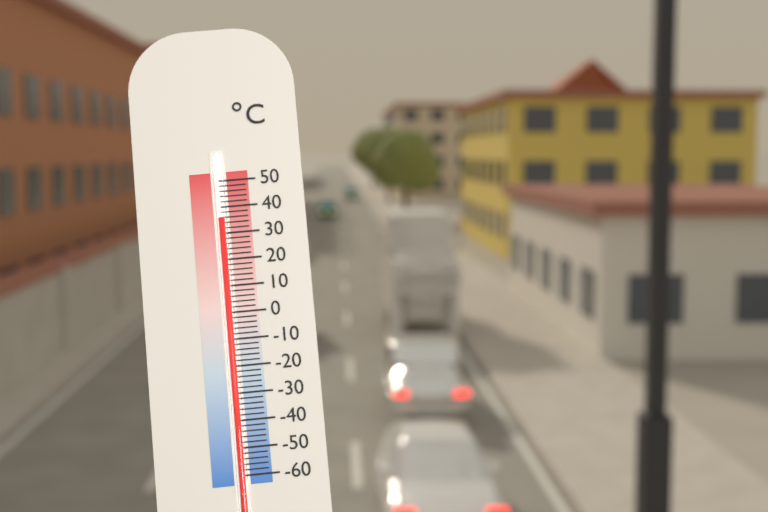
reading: 36 °C
